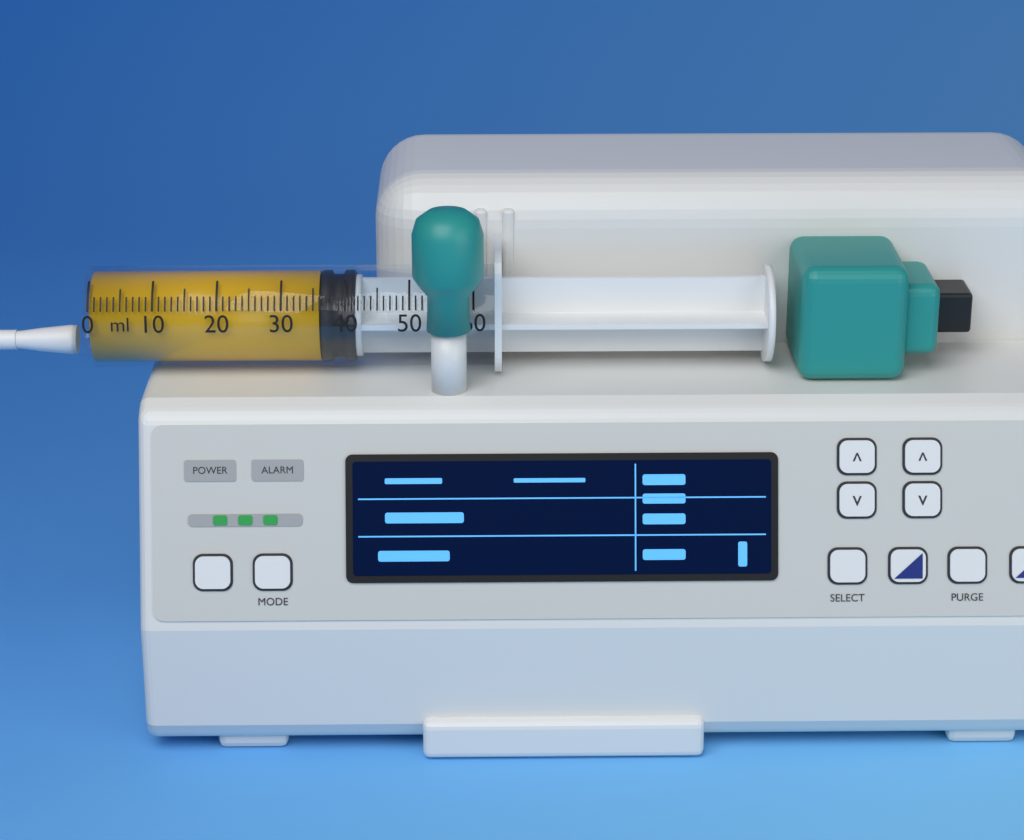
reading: 36 ml
